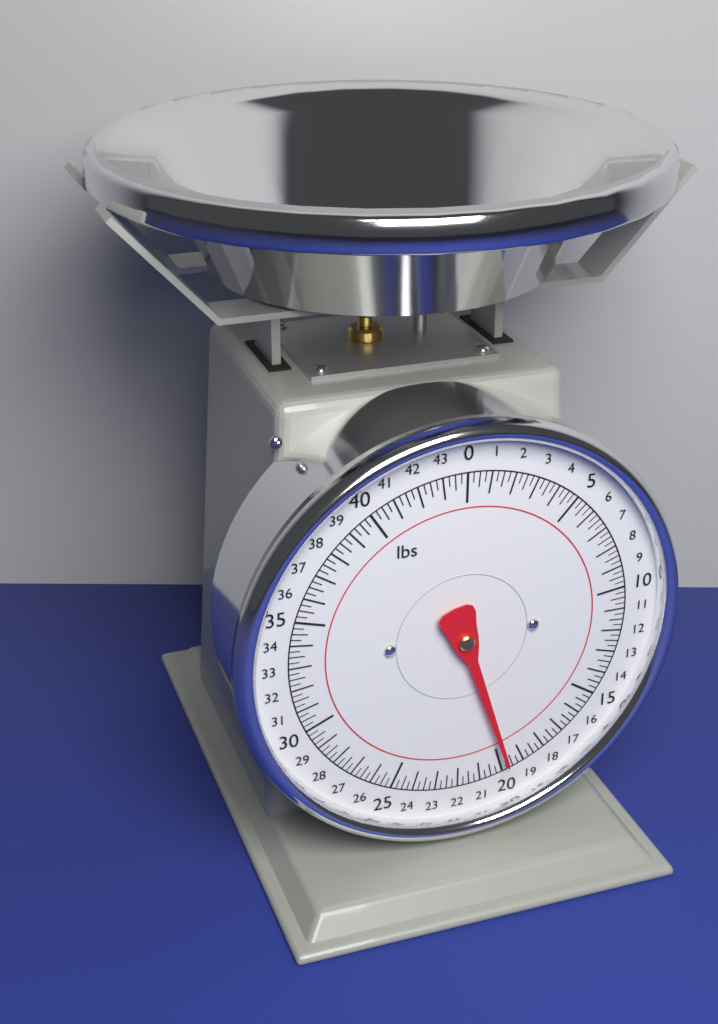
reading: 19.75 lbs
